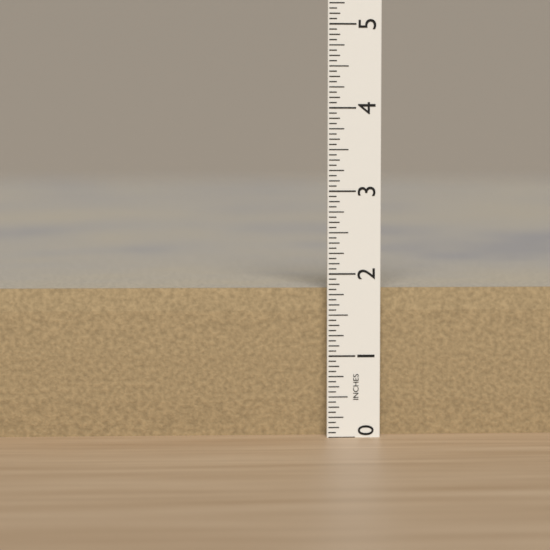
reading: 1.8125 in
